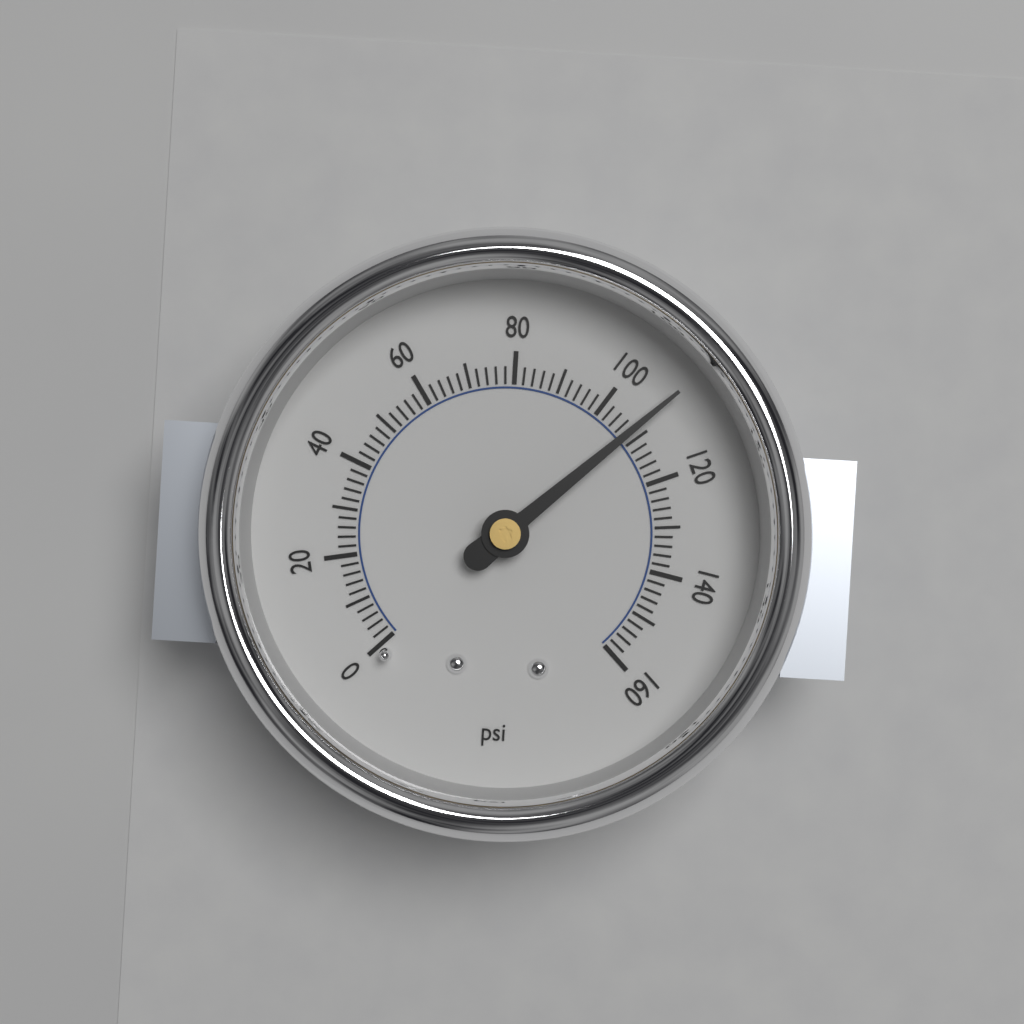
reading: 108 psi
